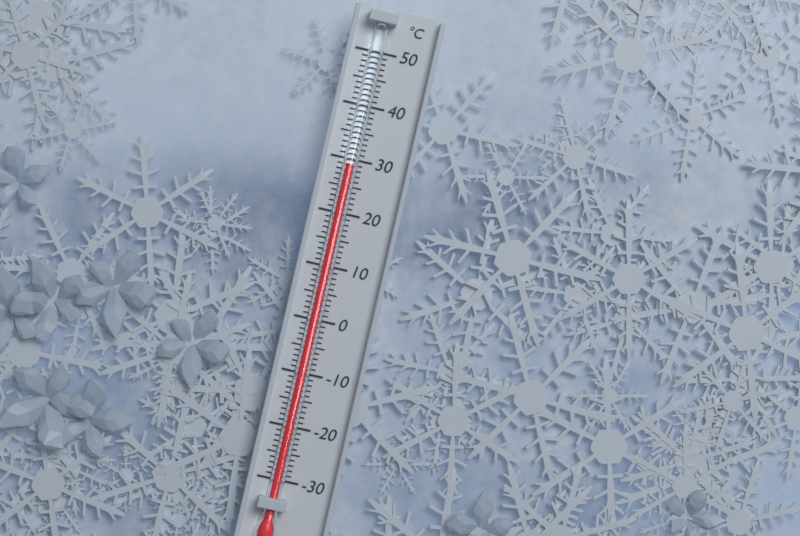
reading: 29 °C
